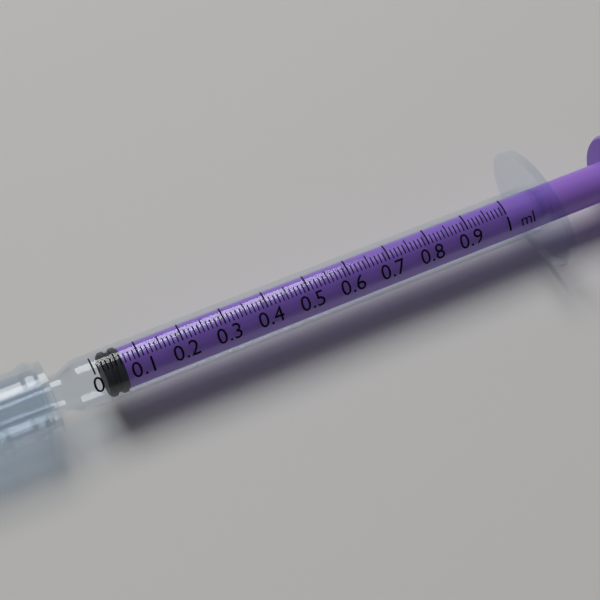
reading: 0.02 ml
